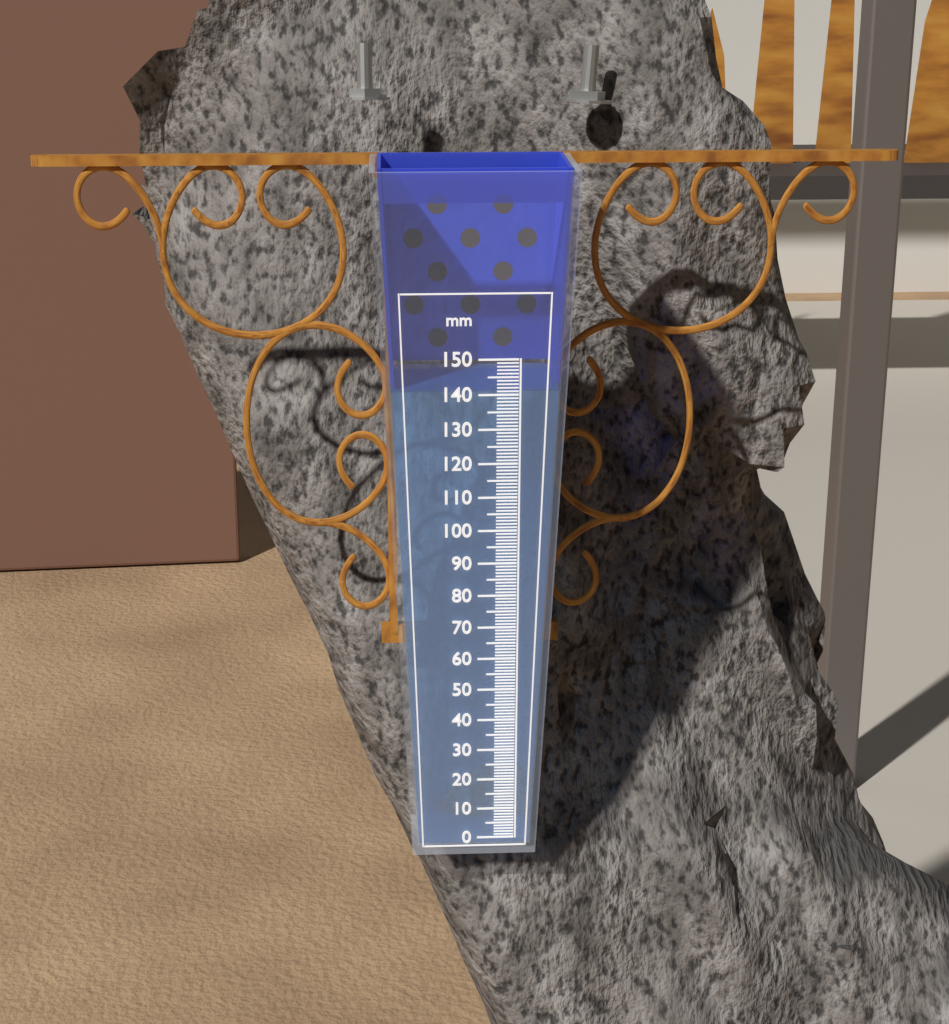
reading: 141 mm
